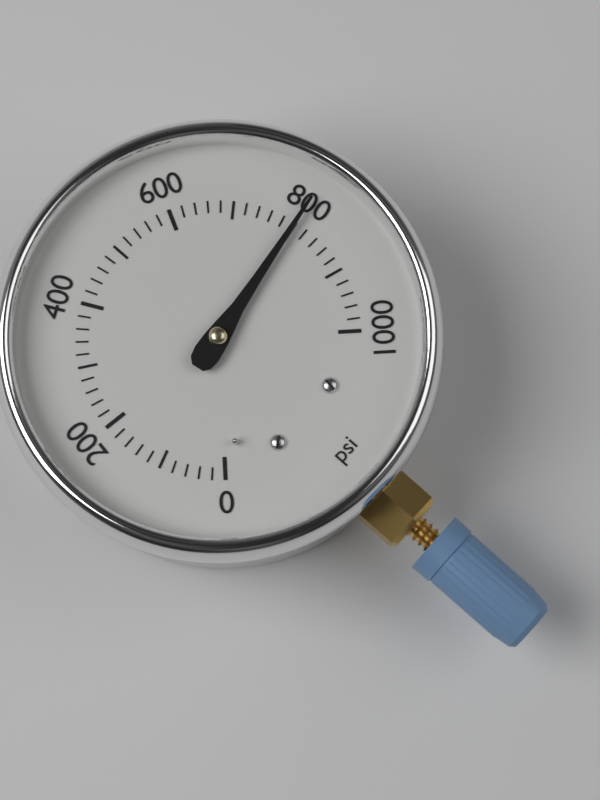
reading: 800 psi
